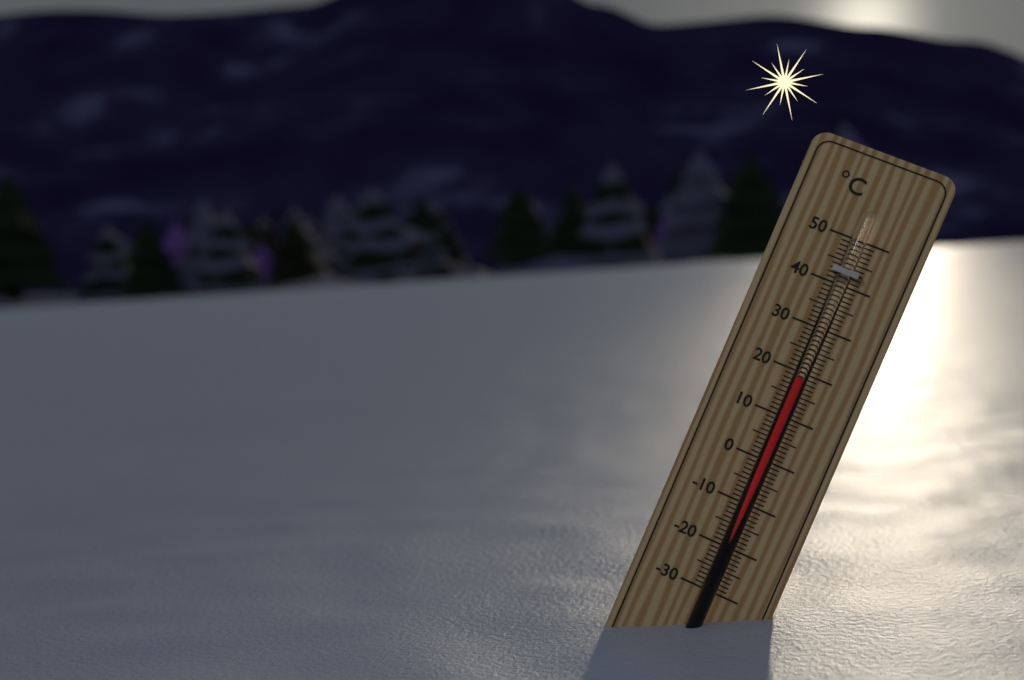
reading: 19 °C
